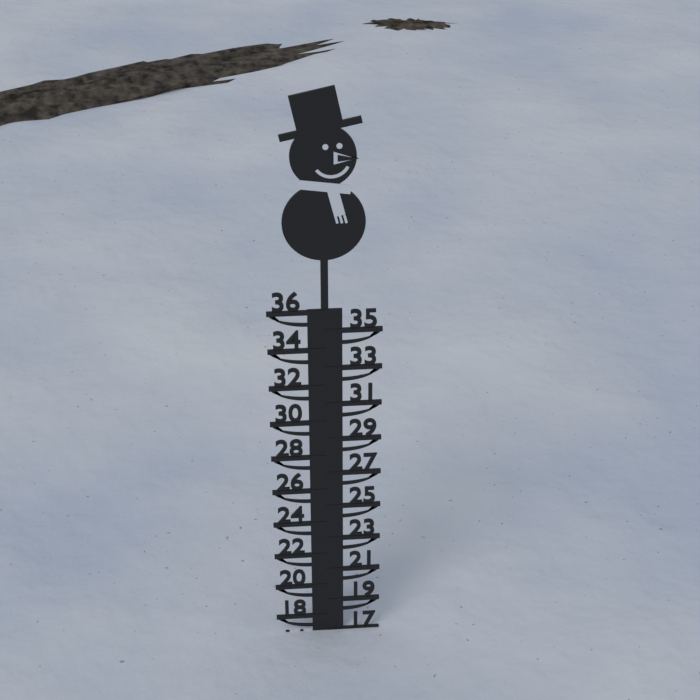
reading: 17 (no unit)
